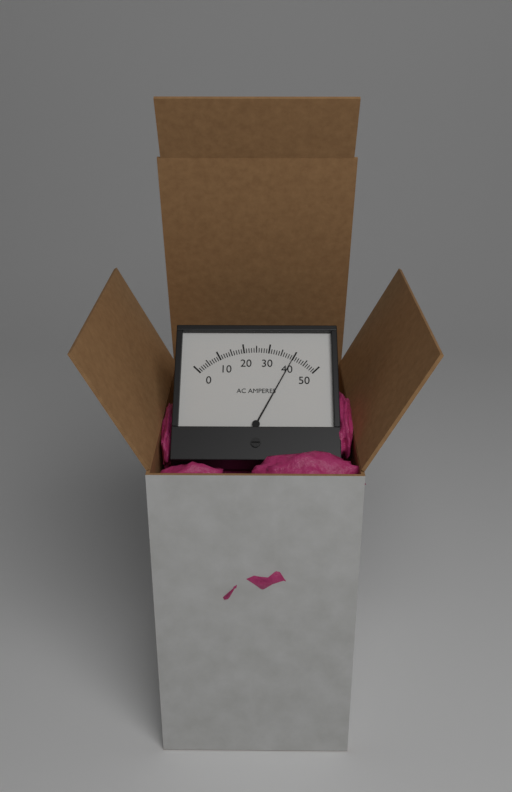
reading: 40 A
